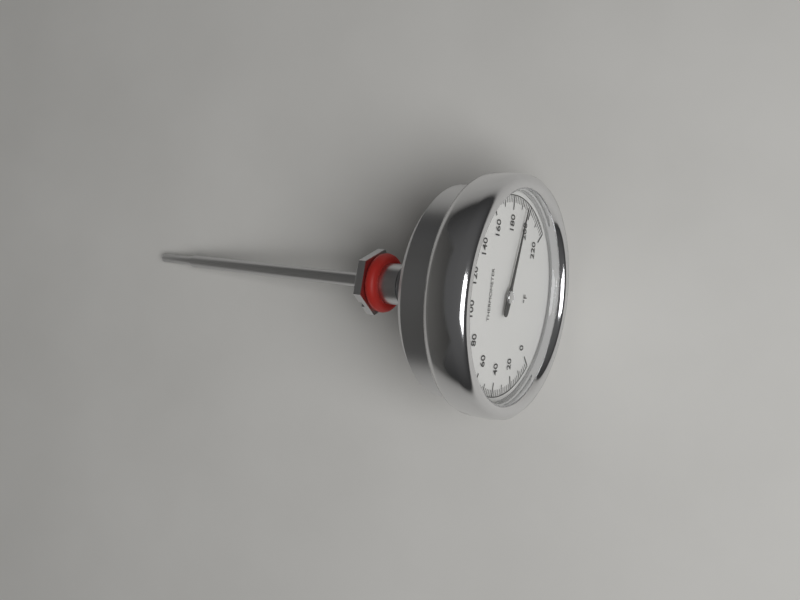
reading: 194 °F
